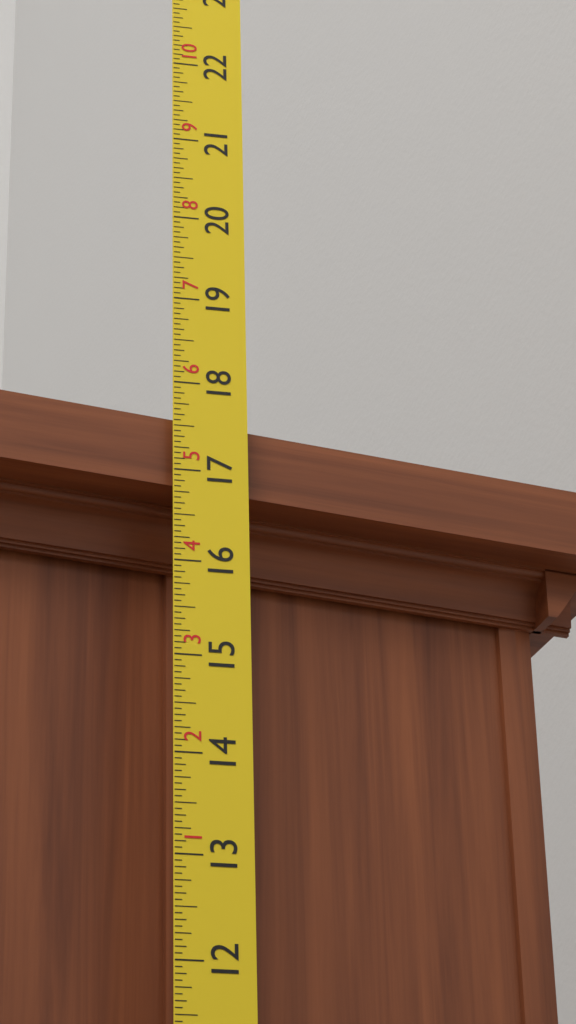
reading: 17.6250 in
